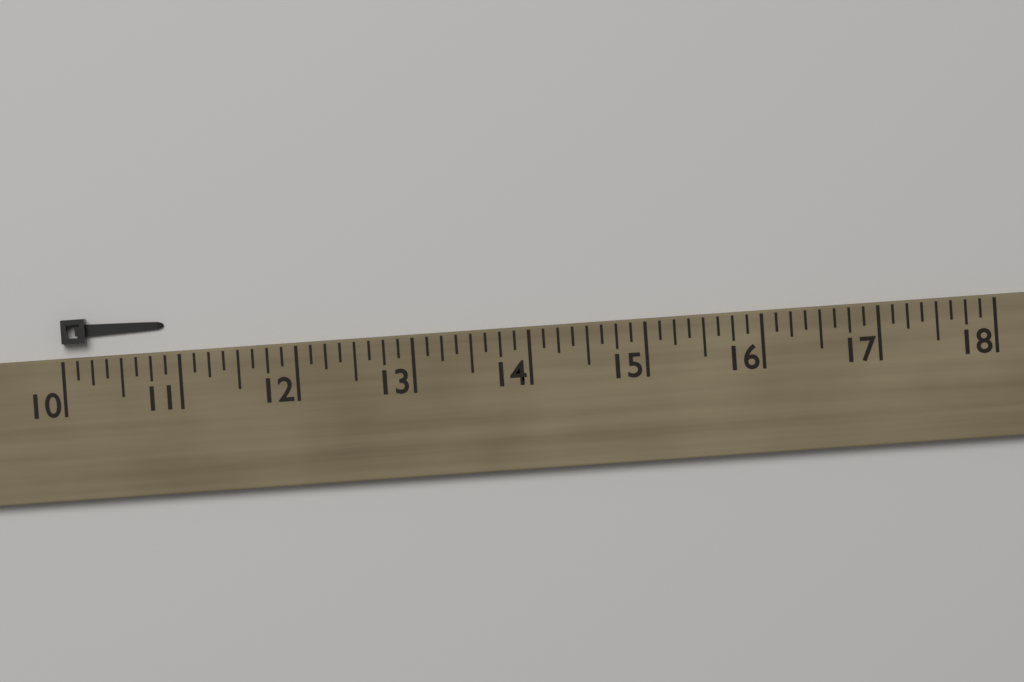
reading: 10.875 (no unit)
